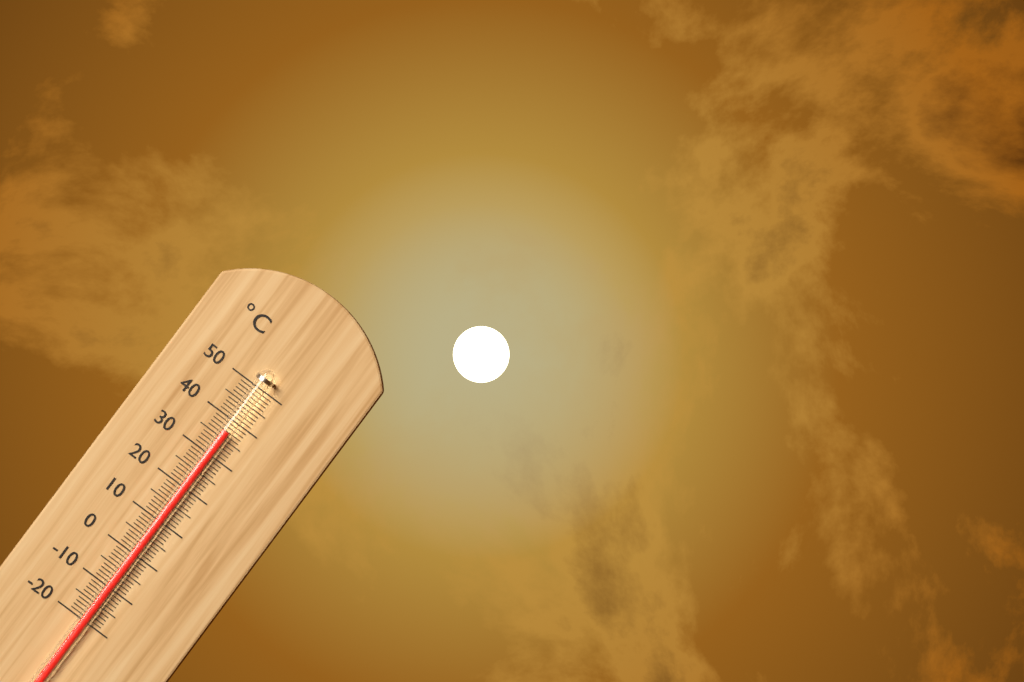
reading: 37 °C
